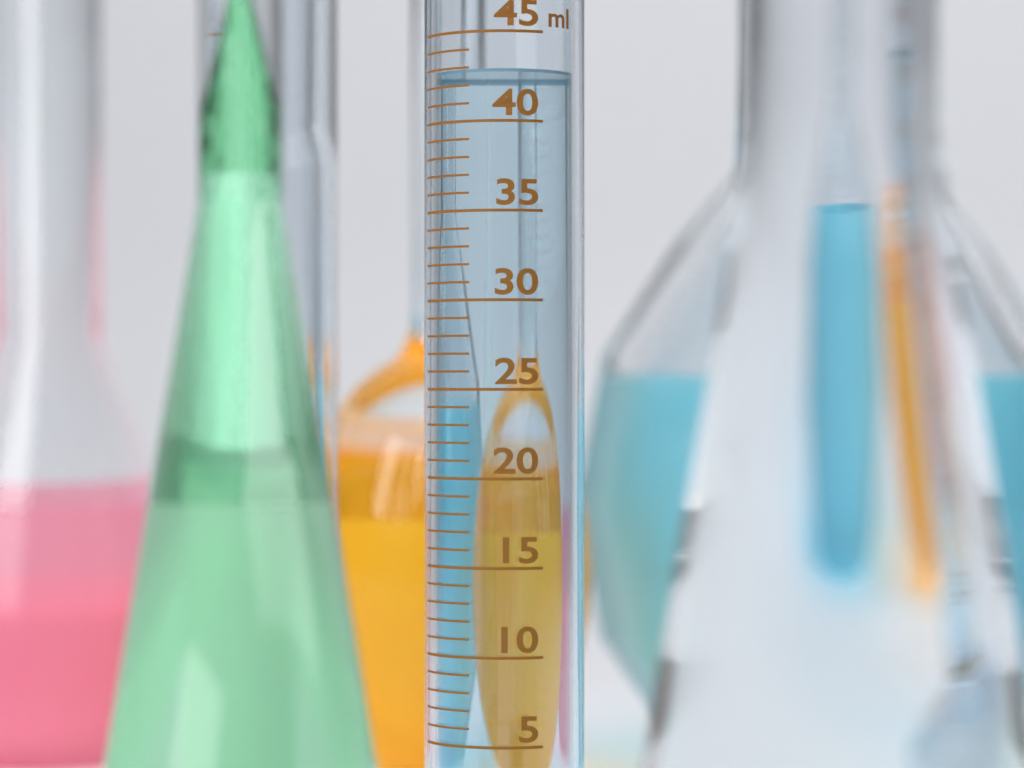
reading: 43 ml
